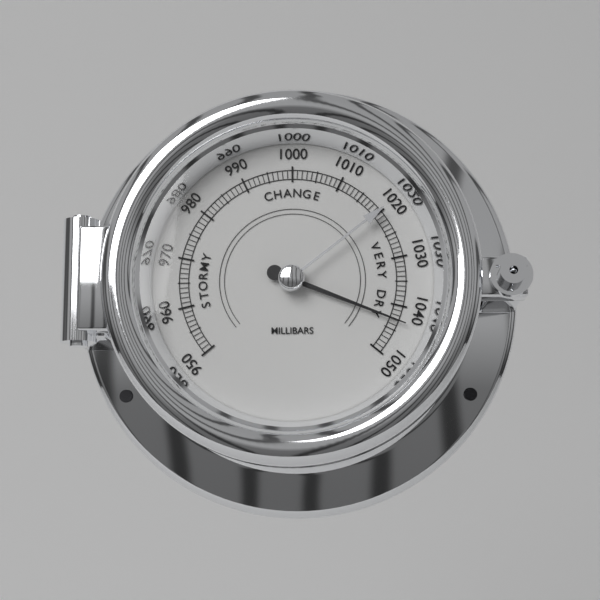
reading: 1043 mbar
